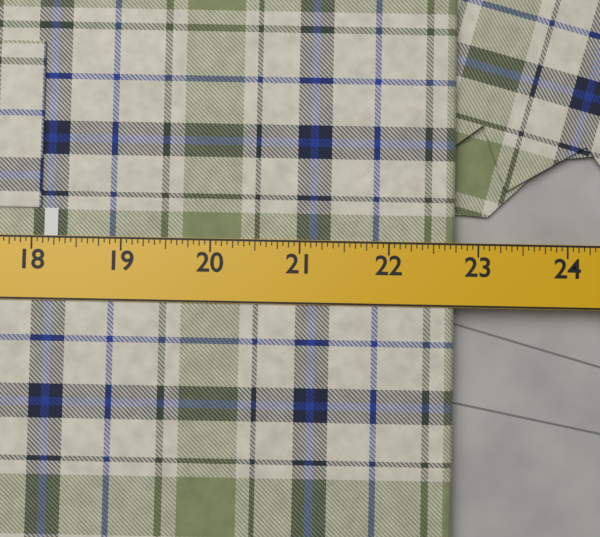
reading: 22.7500 in
